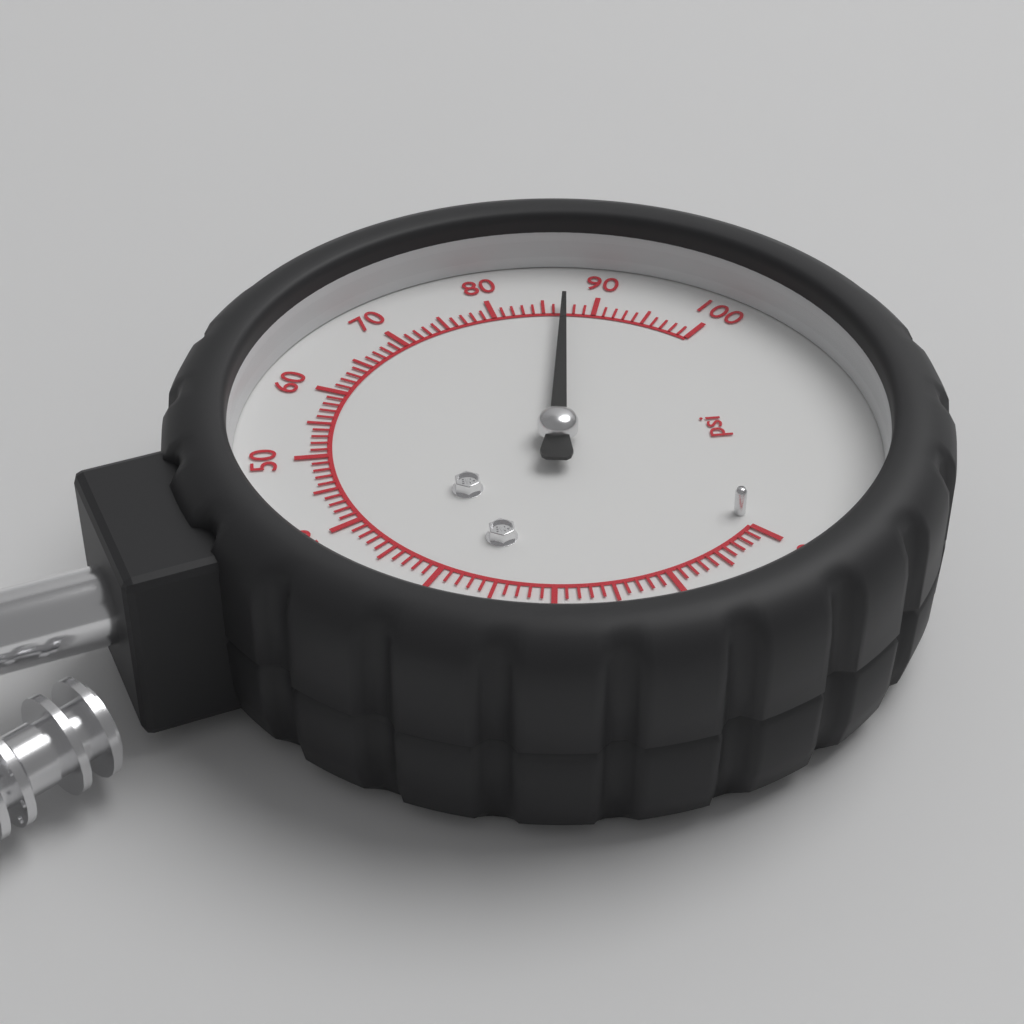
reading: 87 psi
